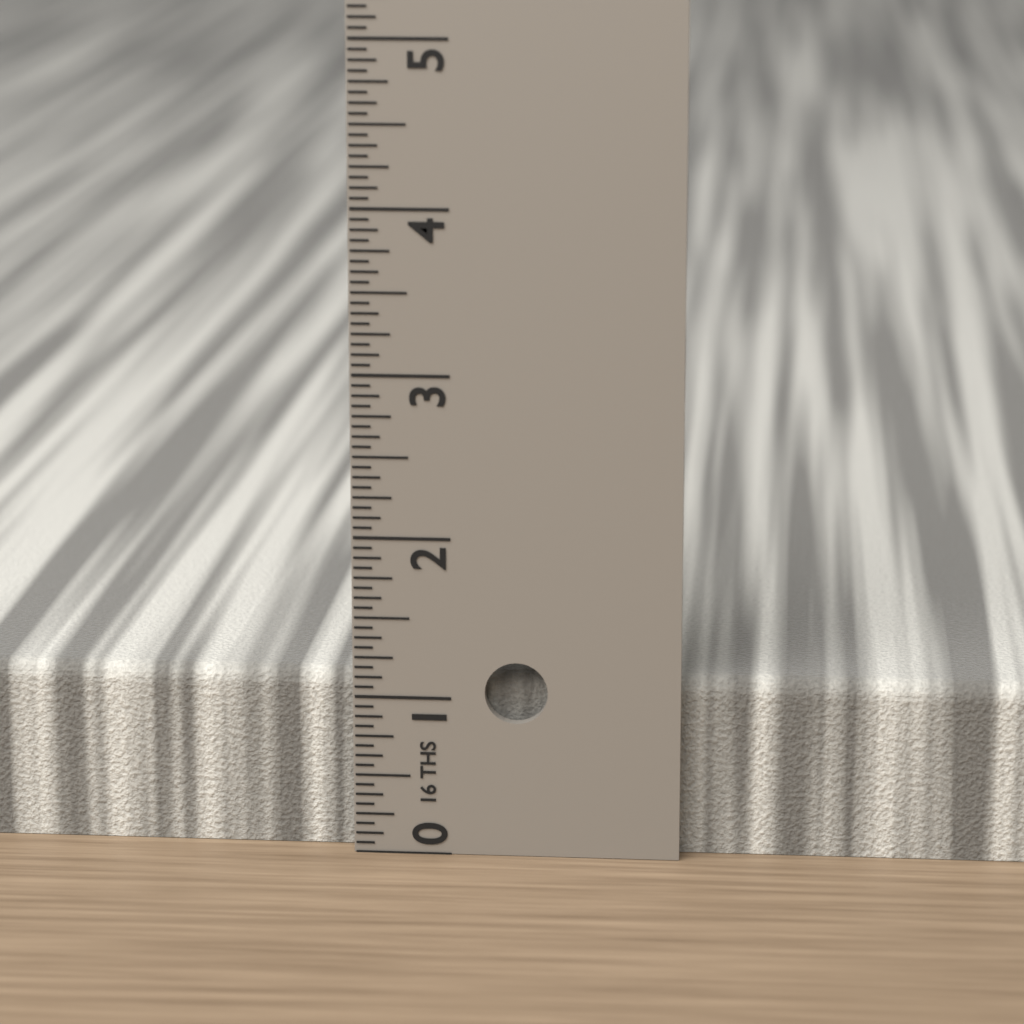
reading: 1.1250 in
